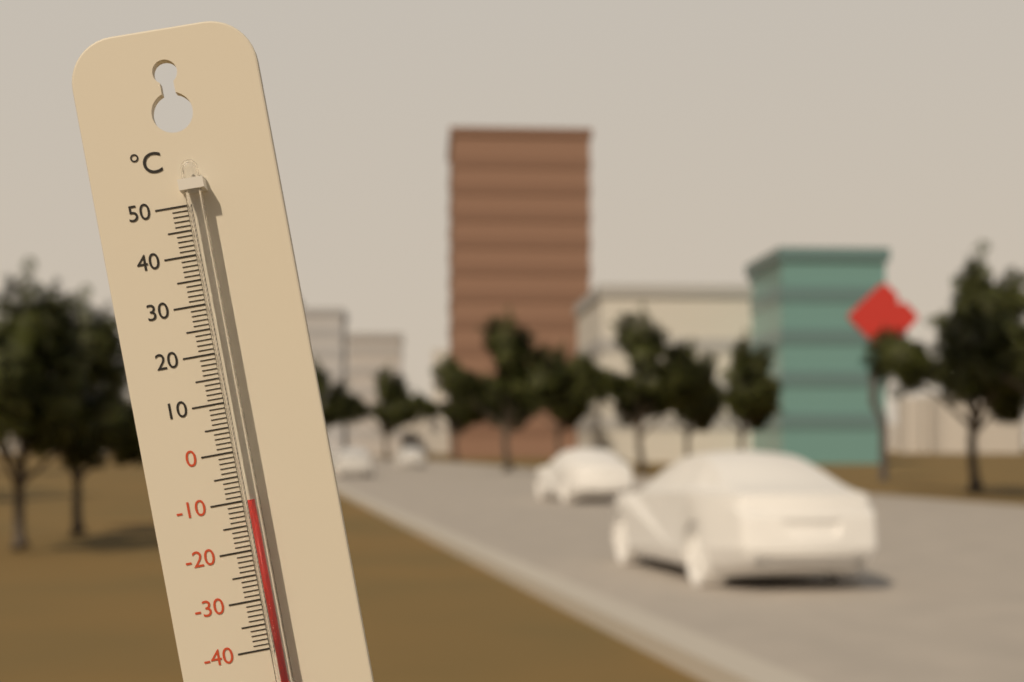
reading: -10 °C
